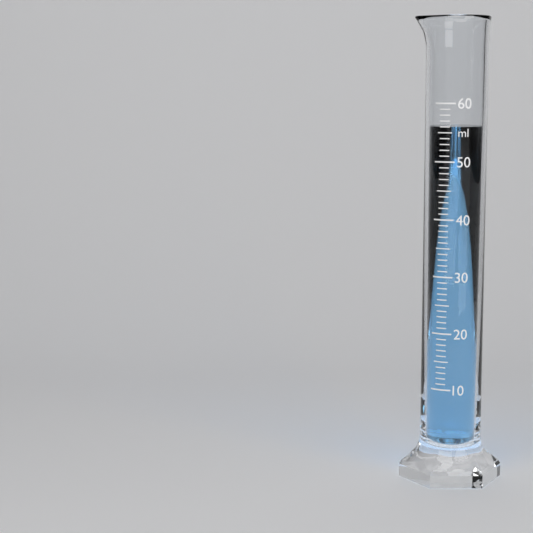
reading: 56 ml
